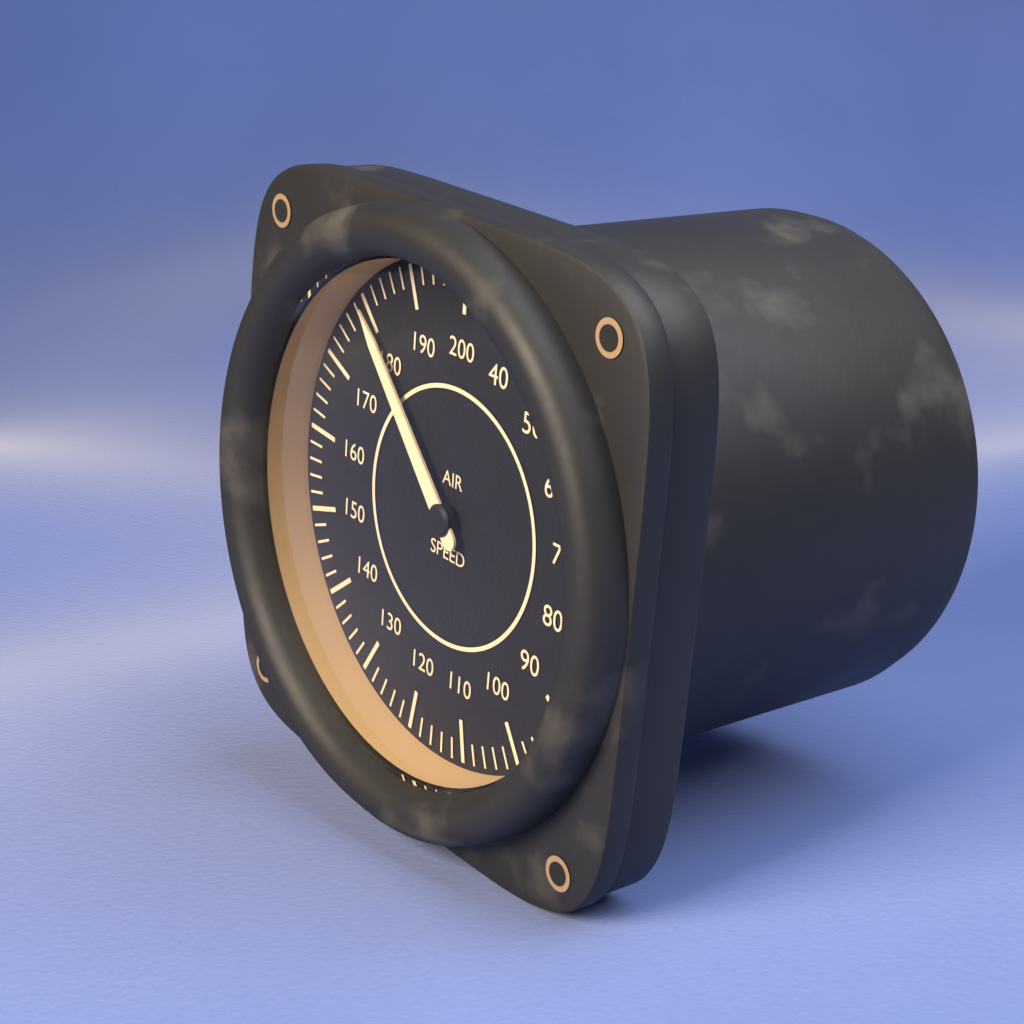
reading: 180 (no unit)
